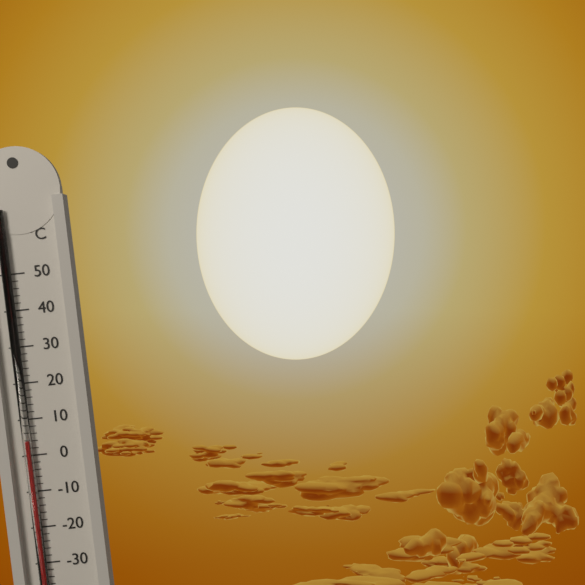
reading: 4 °C
